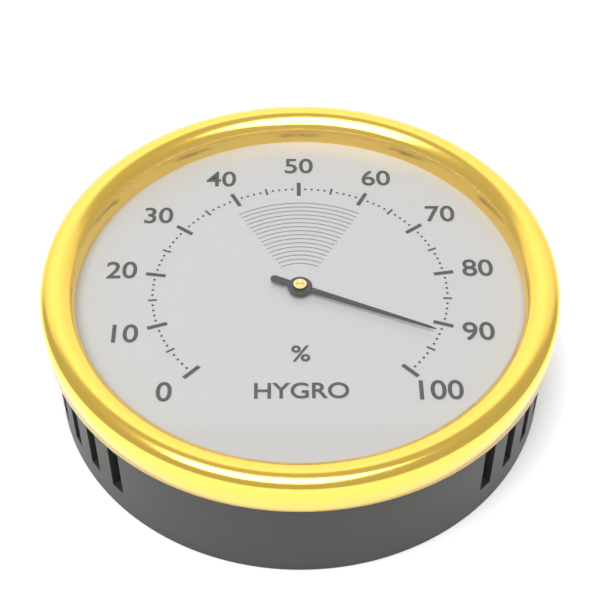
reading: 92 %
